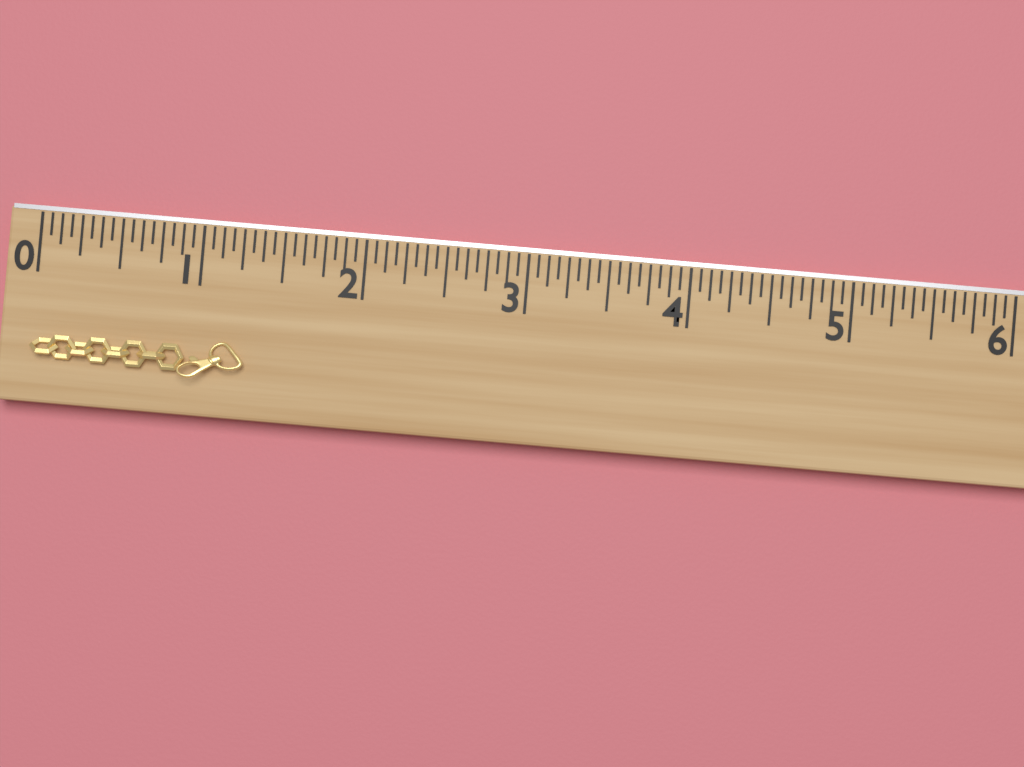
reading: 1.3125 (no unit)
